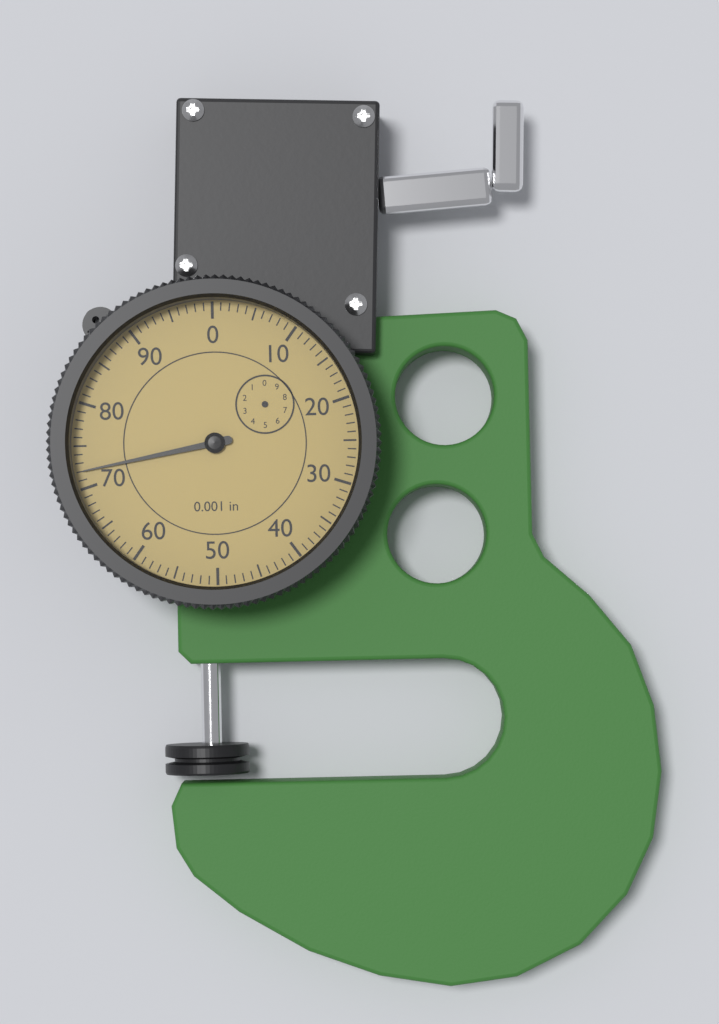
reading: 72 0.001 in
